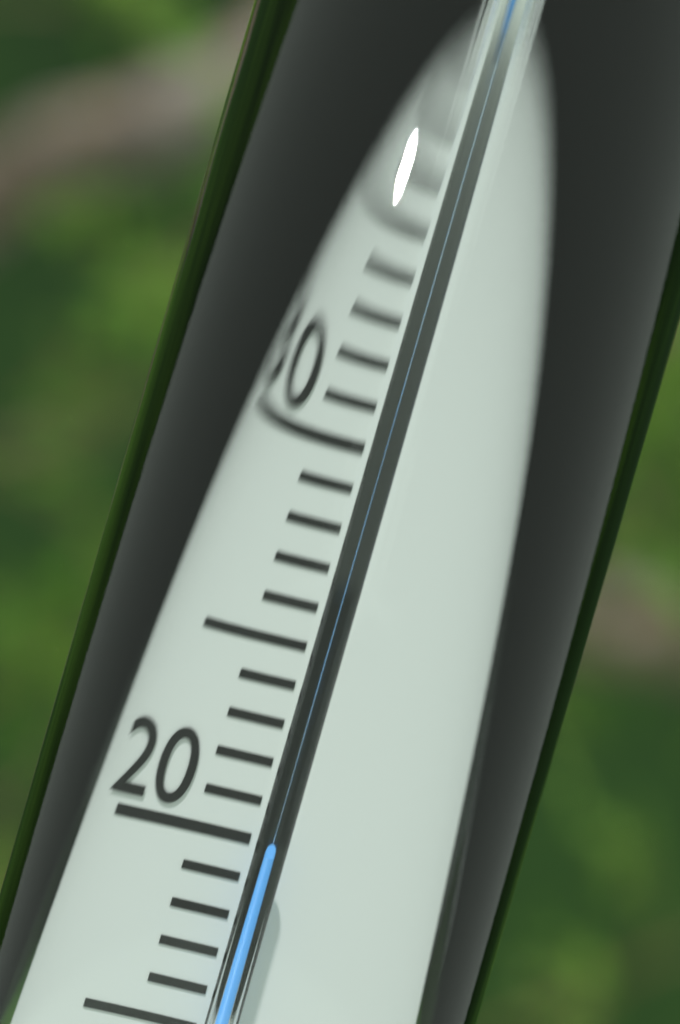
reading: 20 °C
